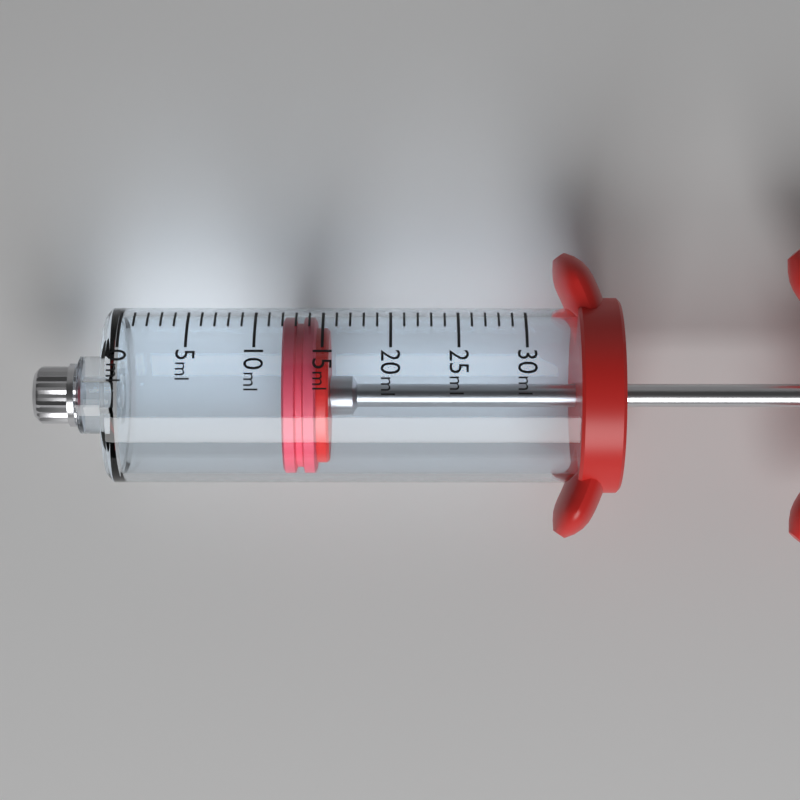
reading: 12 ml
